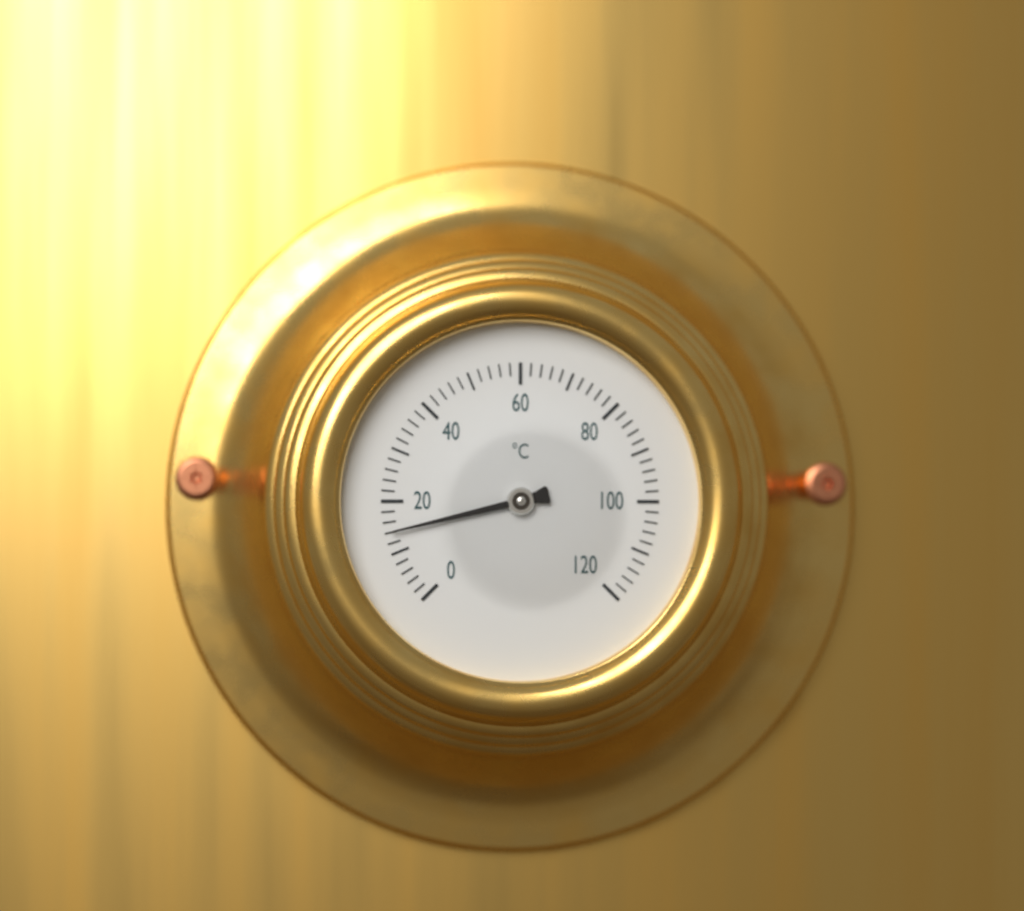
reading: 14 °C
